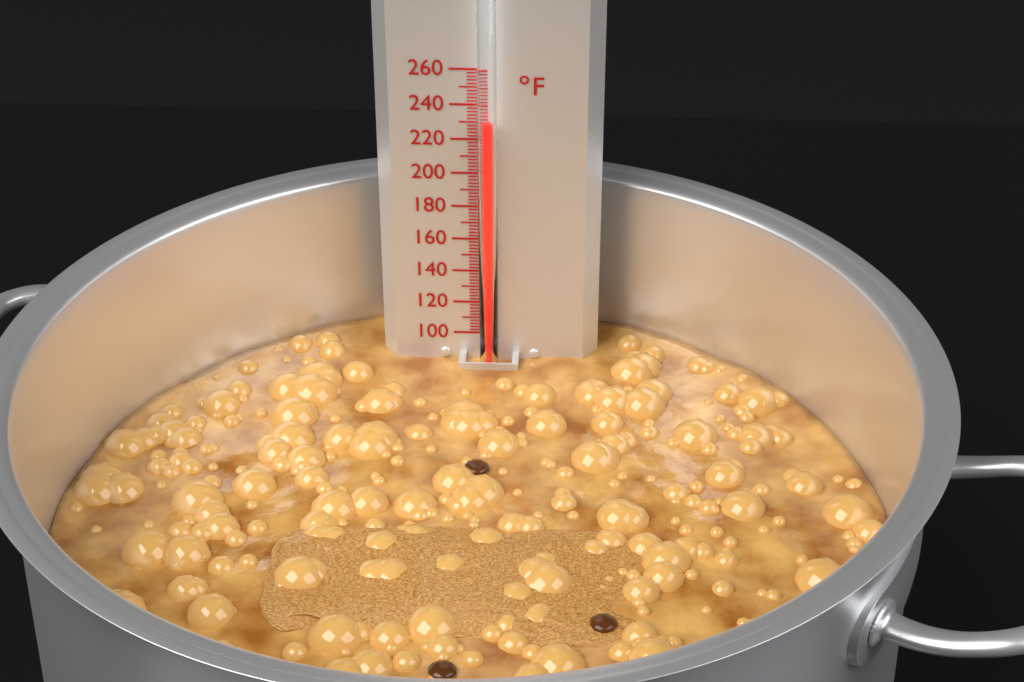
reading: 232 °F
